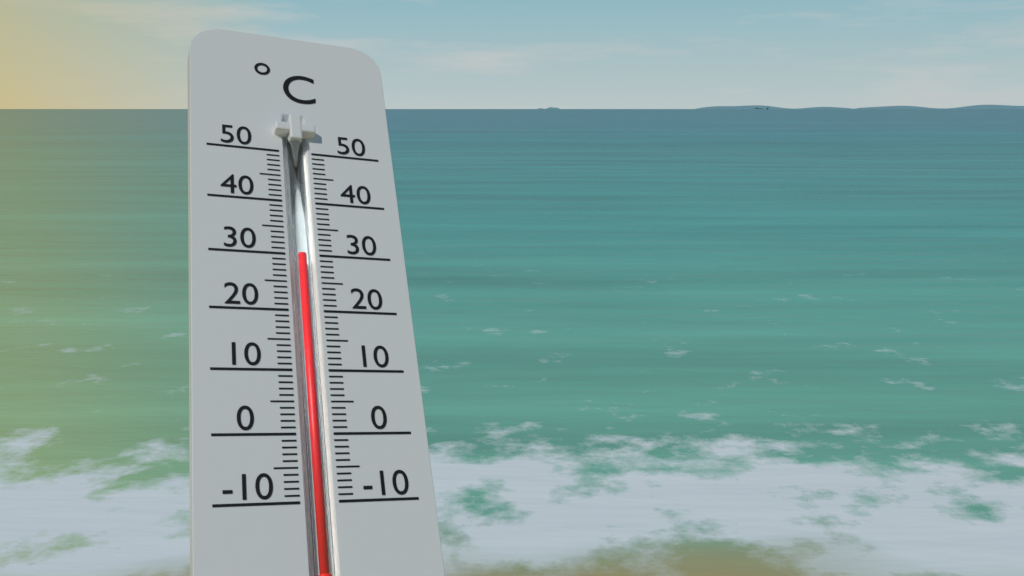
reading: 30 °C
